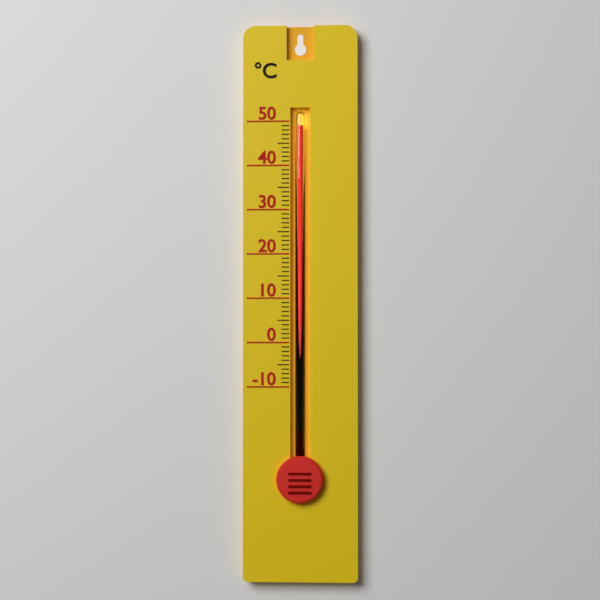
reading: 49 °C
